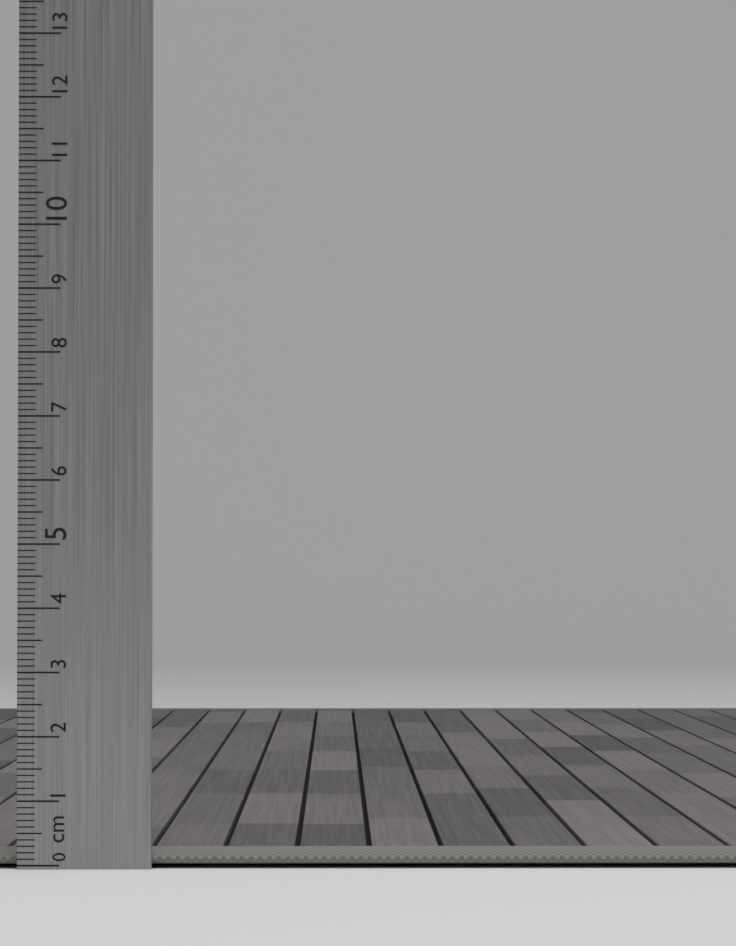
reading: 0.2 cm
